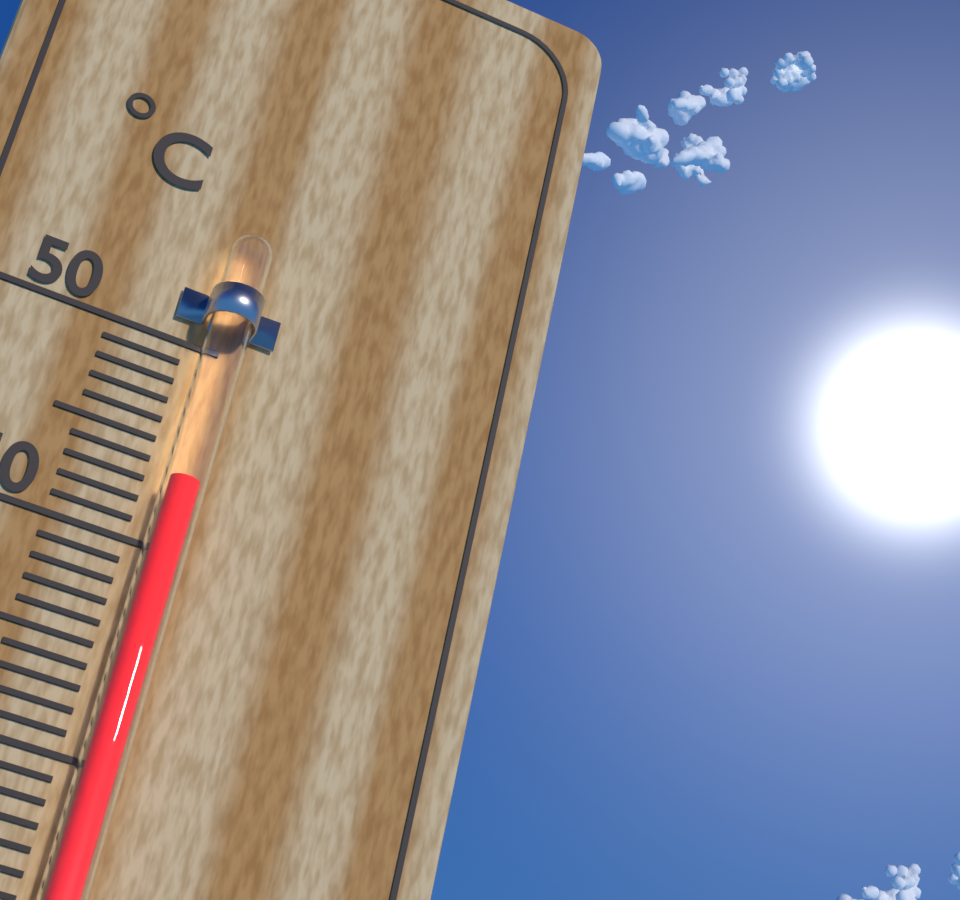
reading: 43 °C
